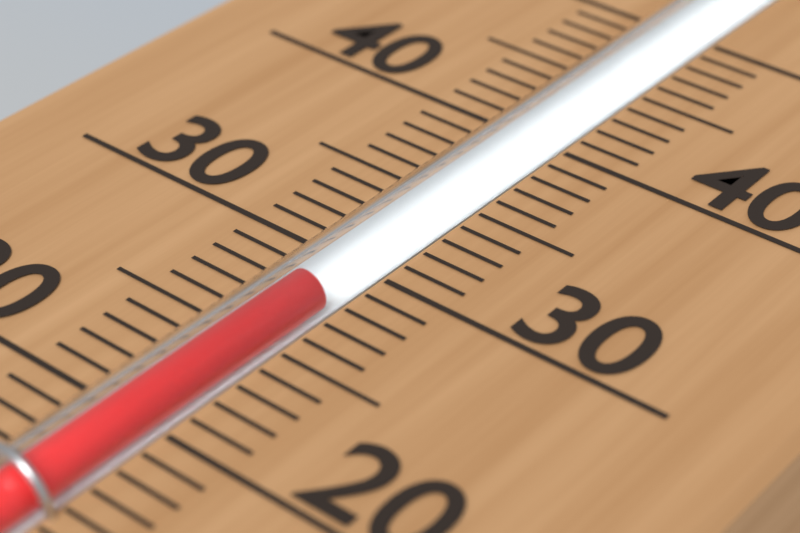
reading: 28 (no unit)
